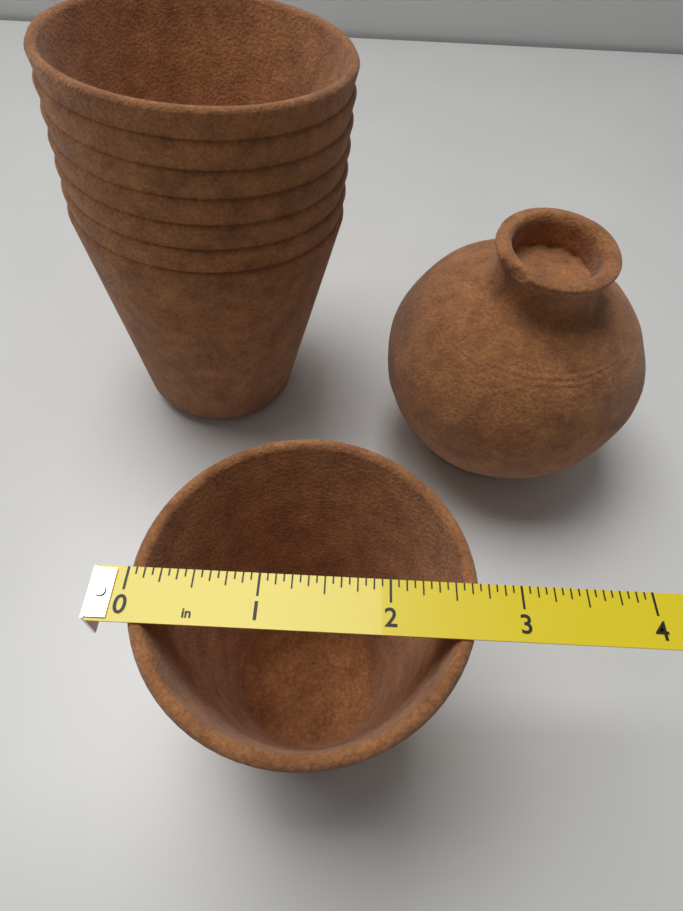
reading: 2.6875 in
